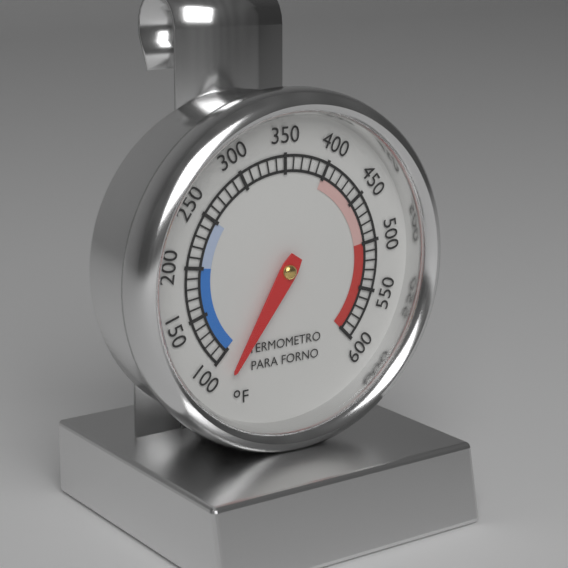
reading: 80 °F
